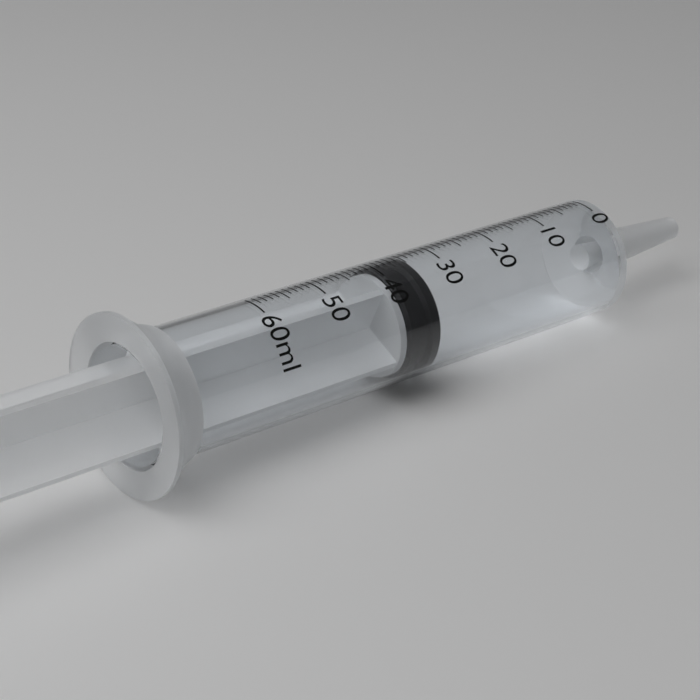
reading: 34 ml
